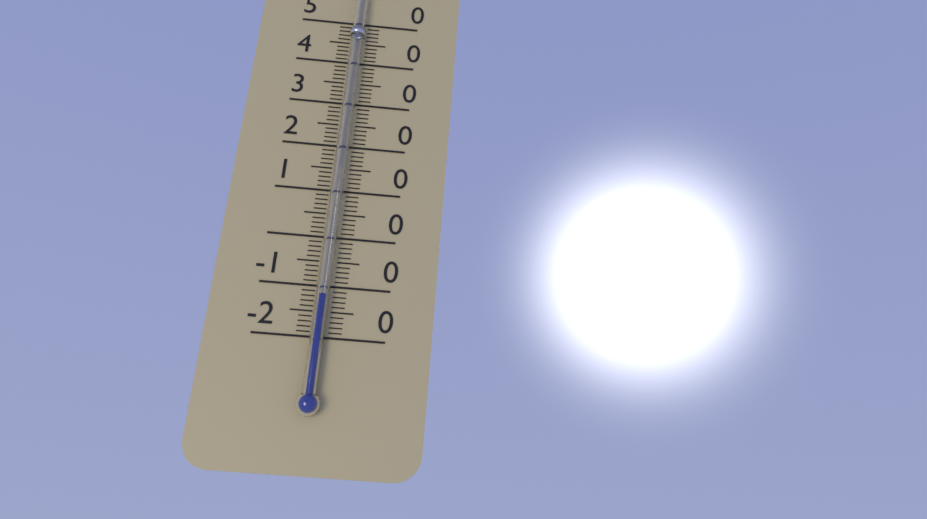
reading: -12 °C
